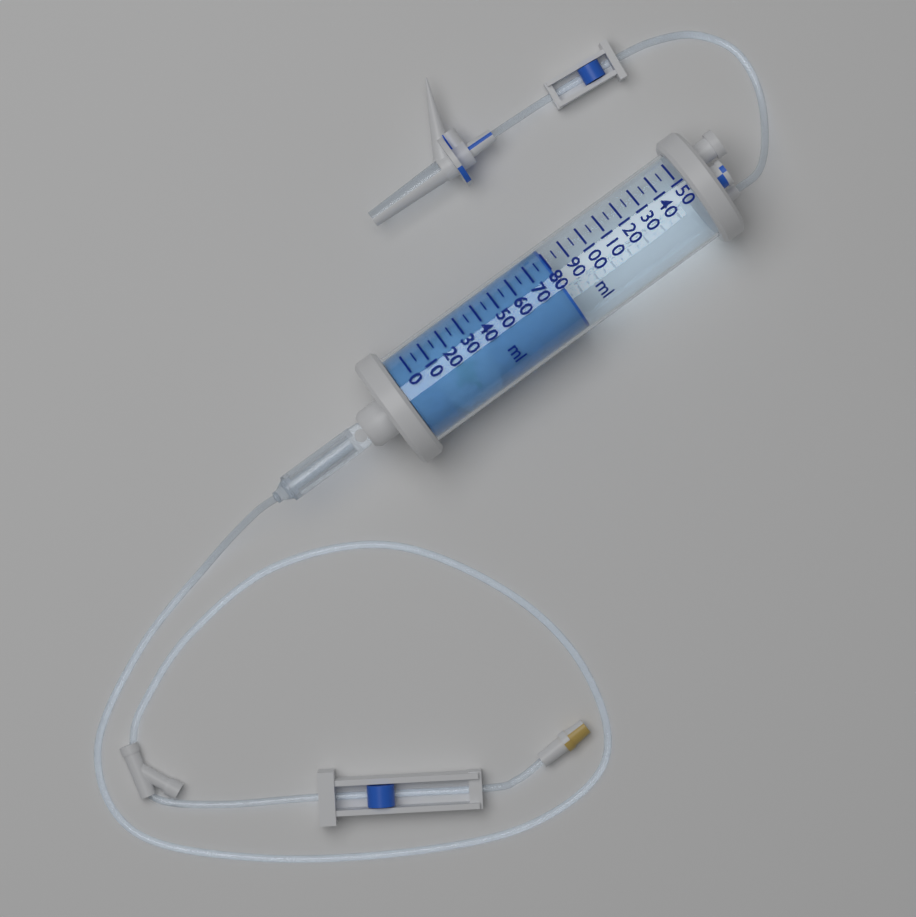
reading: 80 ml
